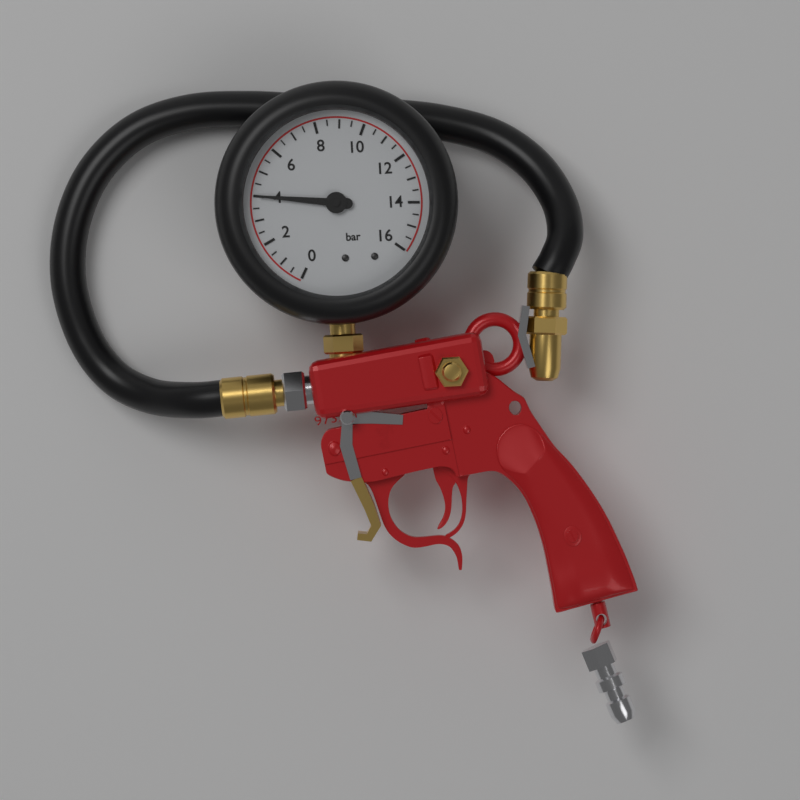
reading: 4.0 bar
